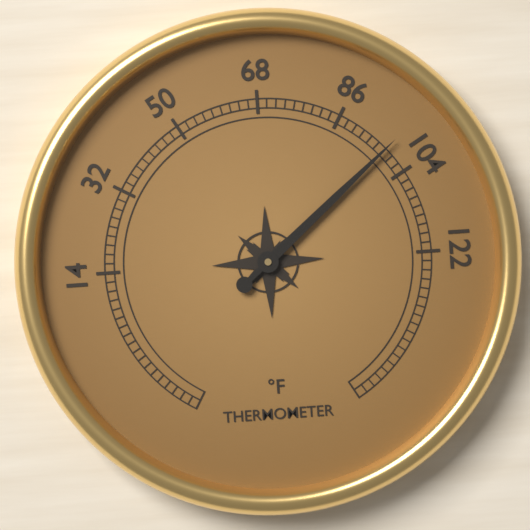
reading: 98 °F
